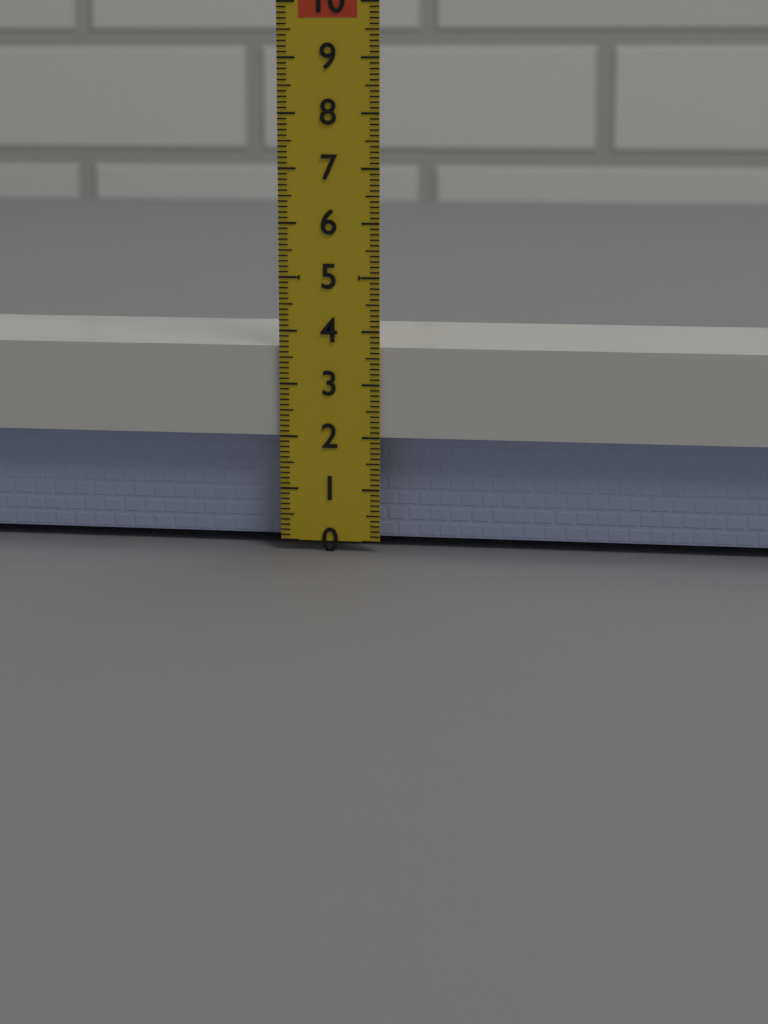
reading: 3.7 (no unit)
